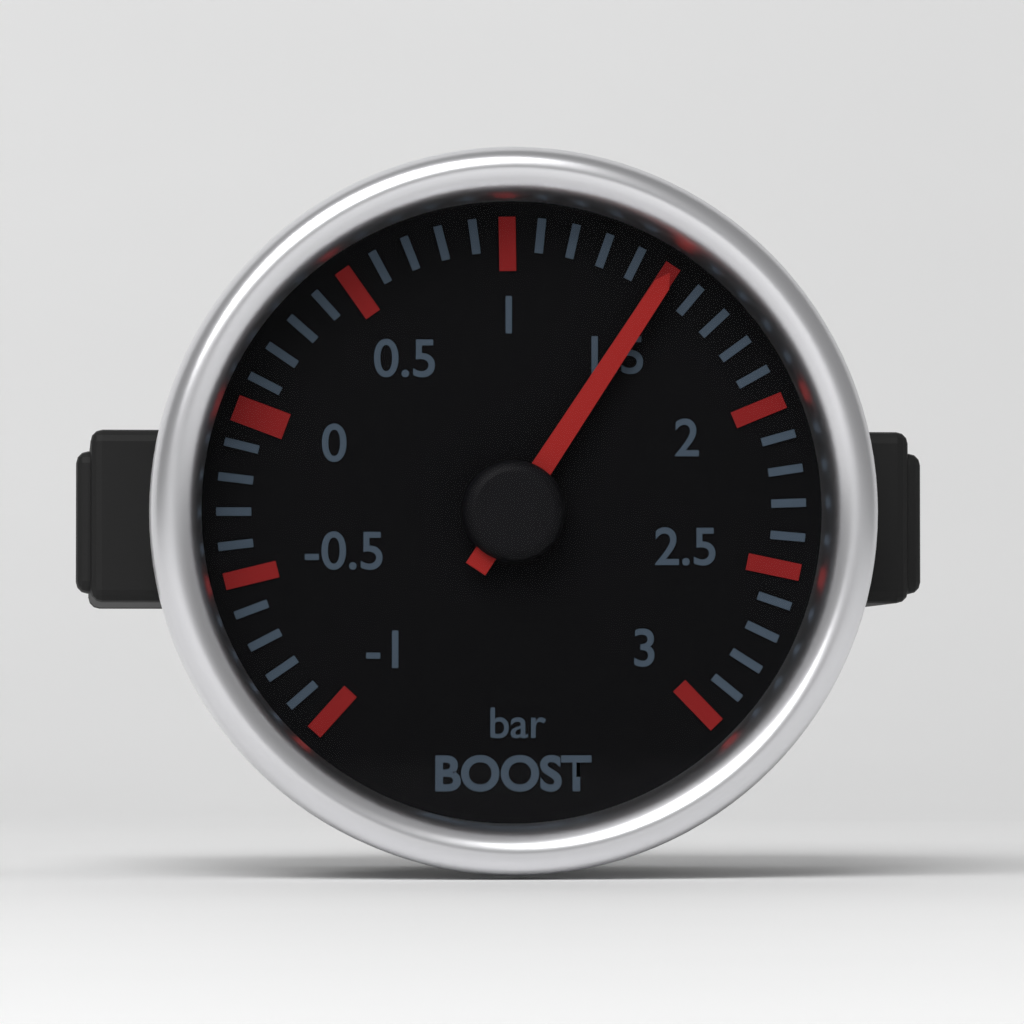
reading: 1.5 bar
